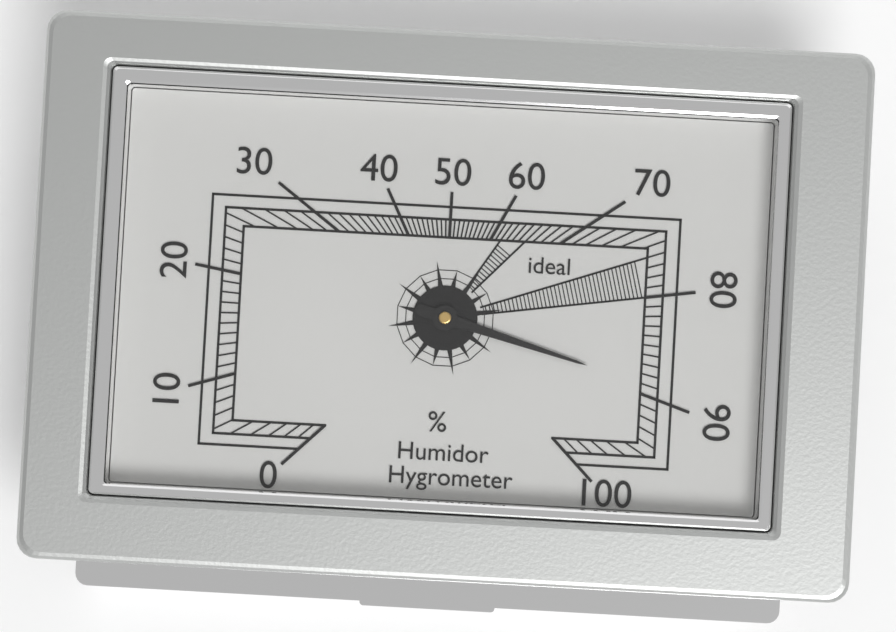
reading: 89 %
